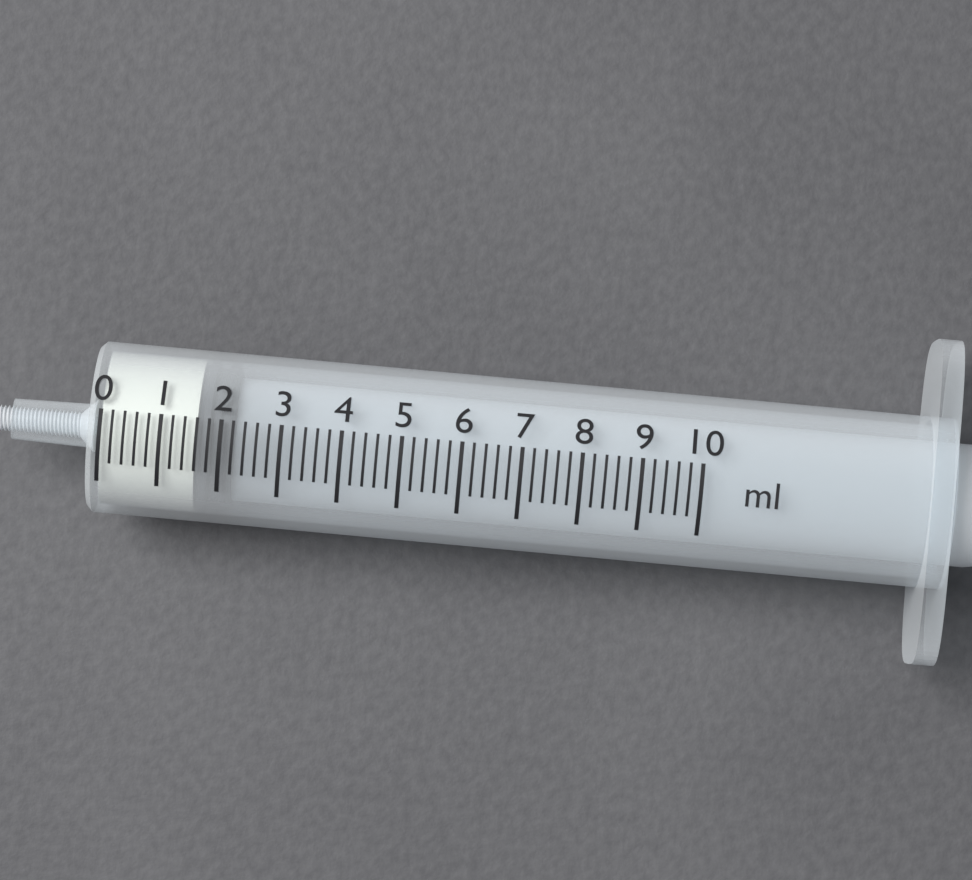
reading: 1.6 ml
